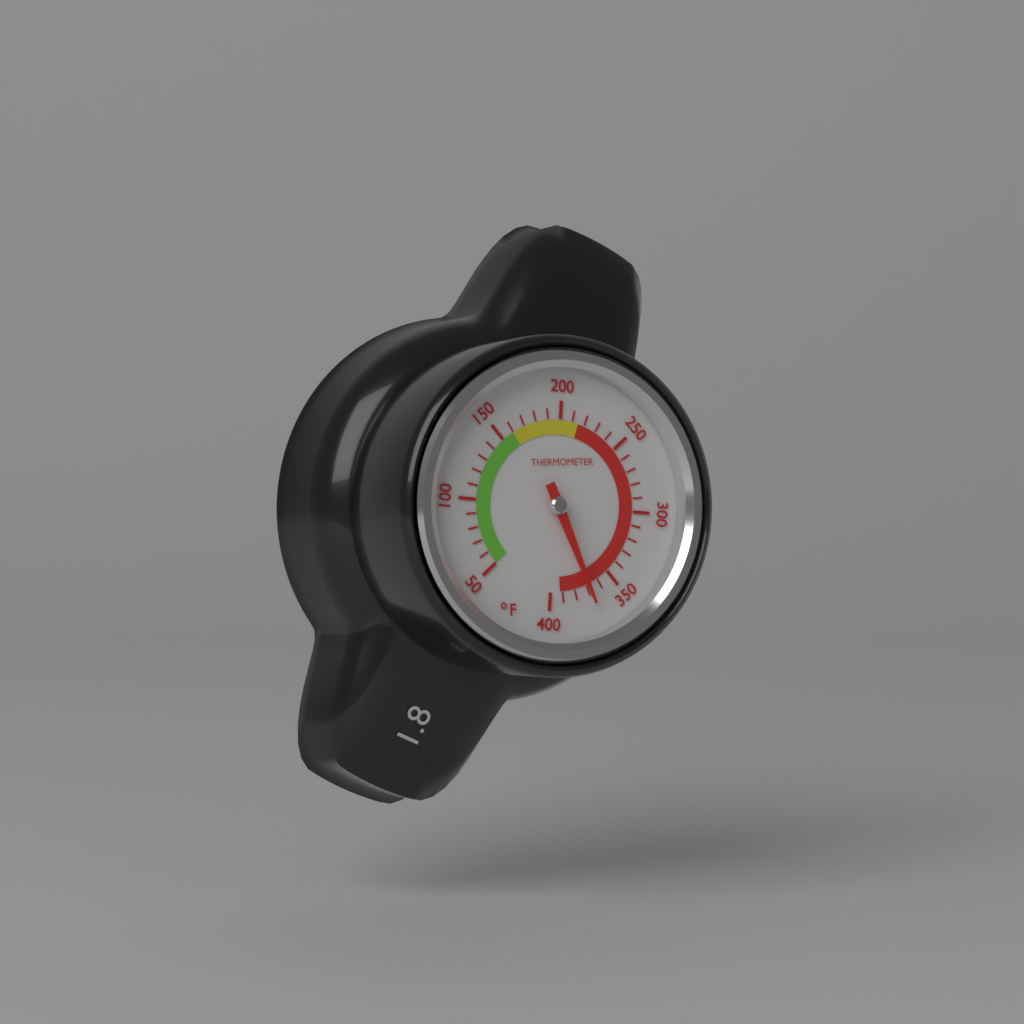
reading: 370 °F
